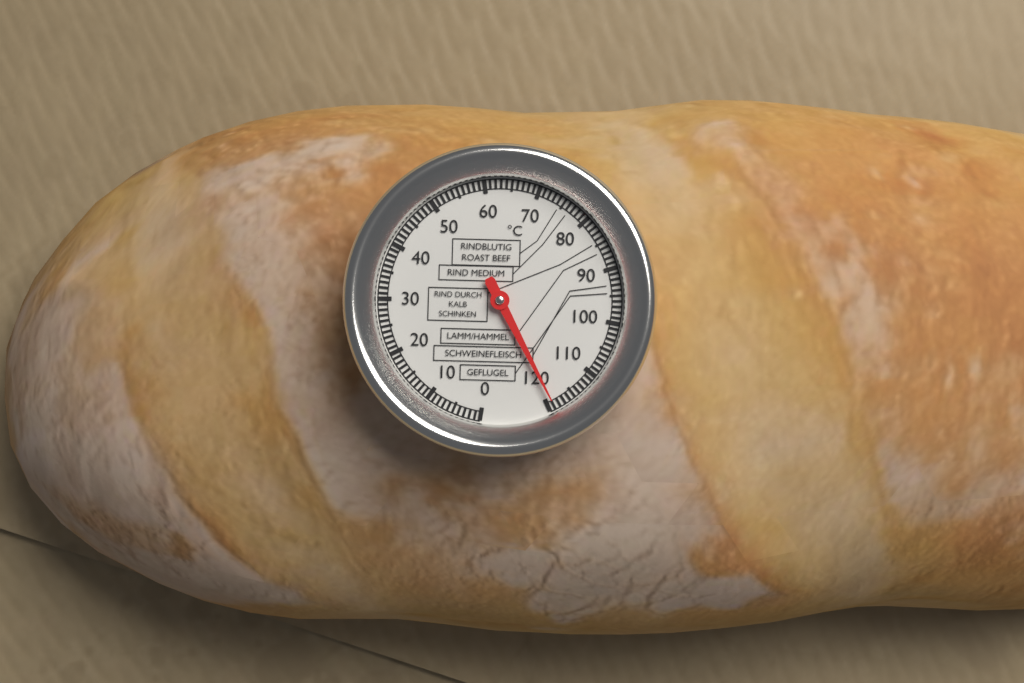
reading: 119 °C
